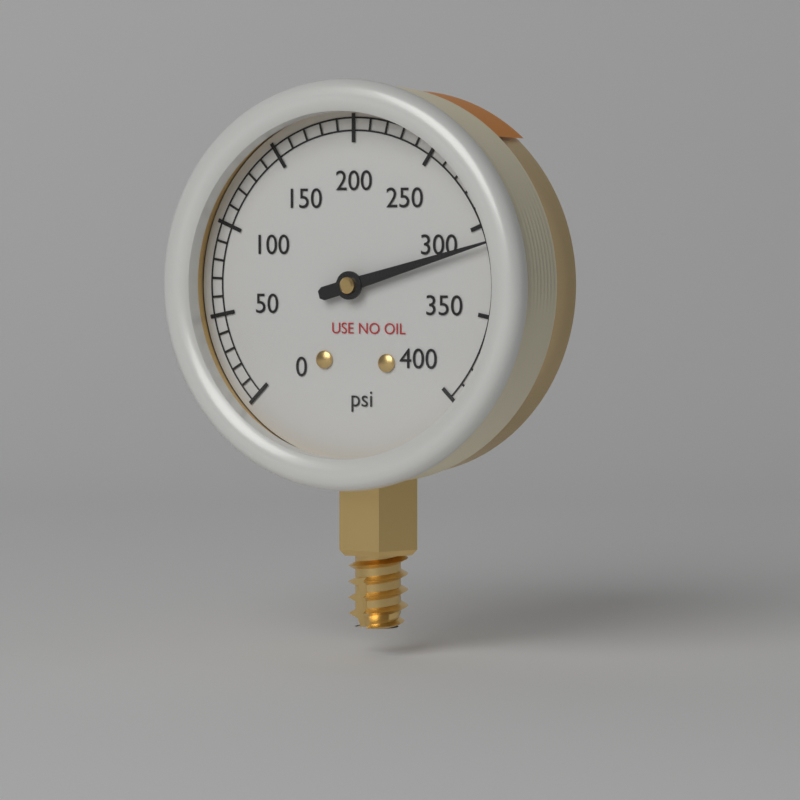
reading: 310 psi
